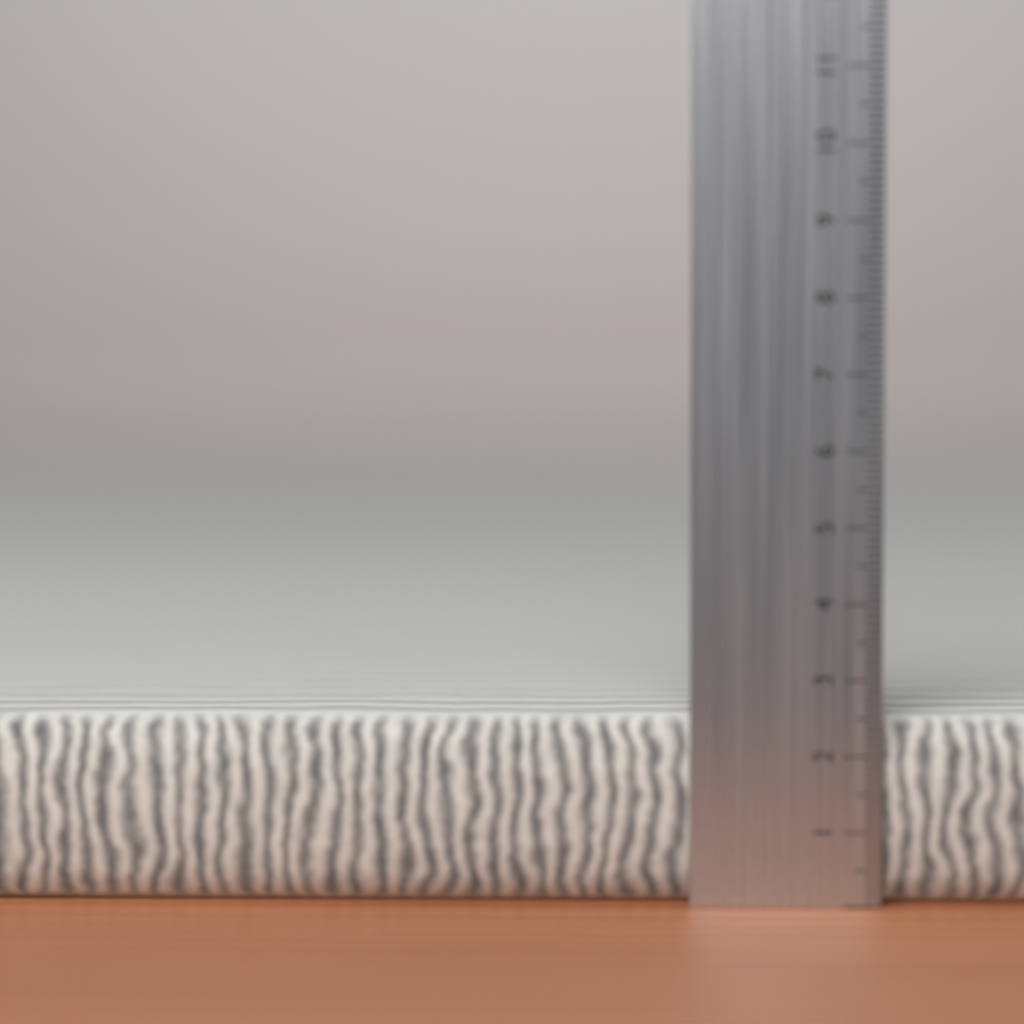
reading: 2.5 cm
